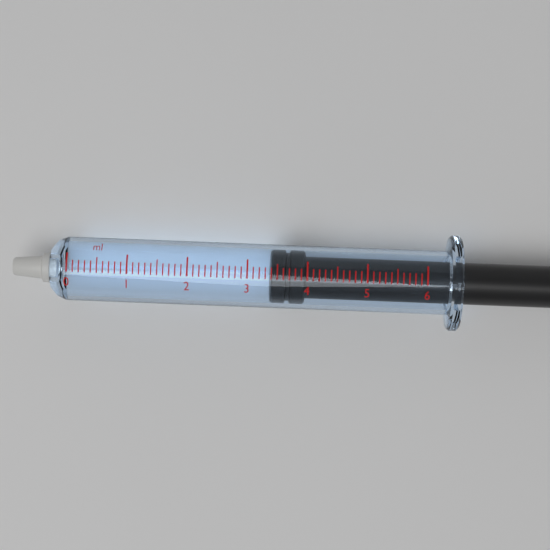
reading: 3.4 ml
